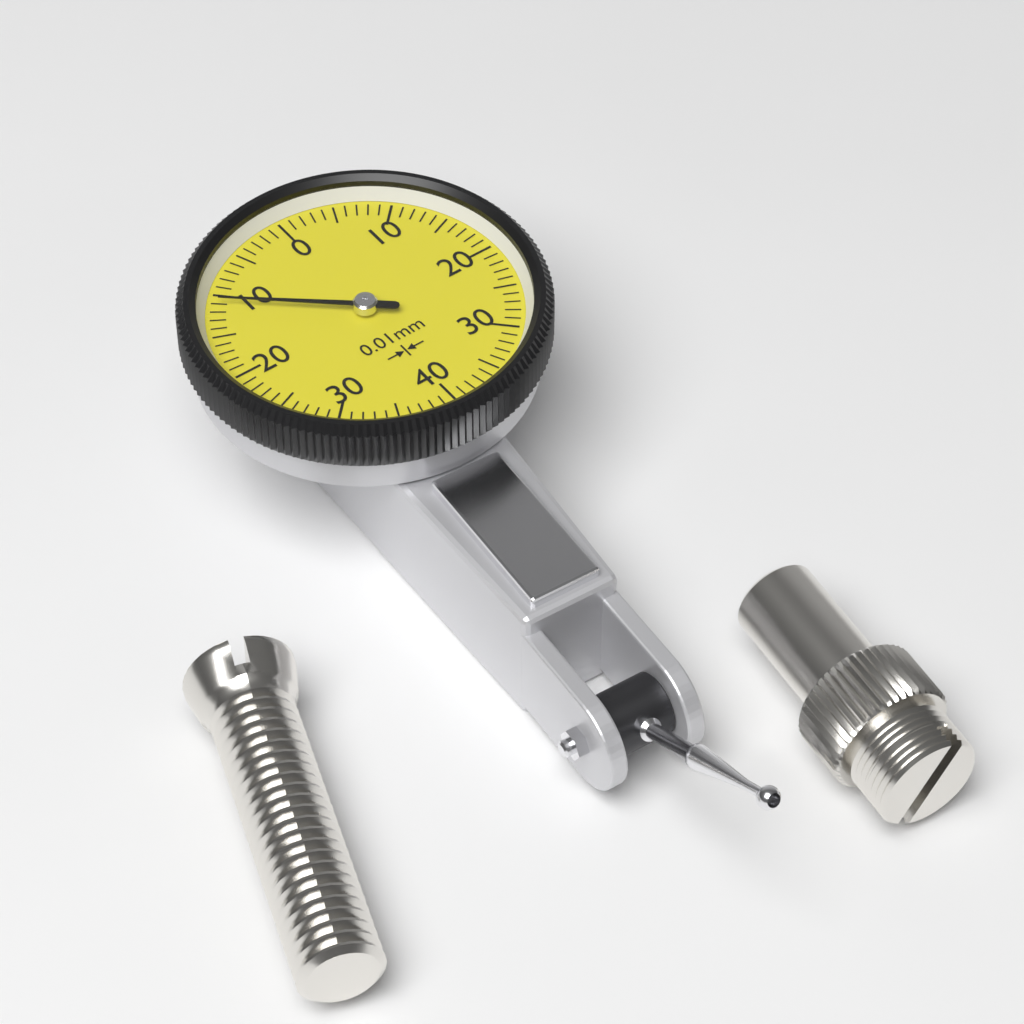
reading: 0.11 mm
